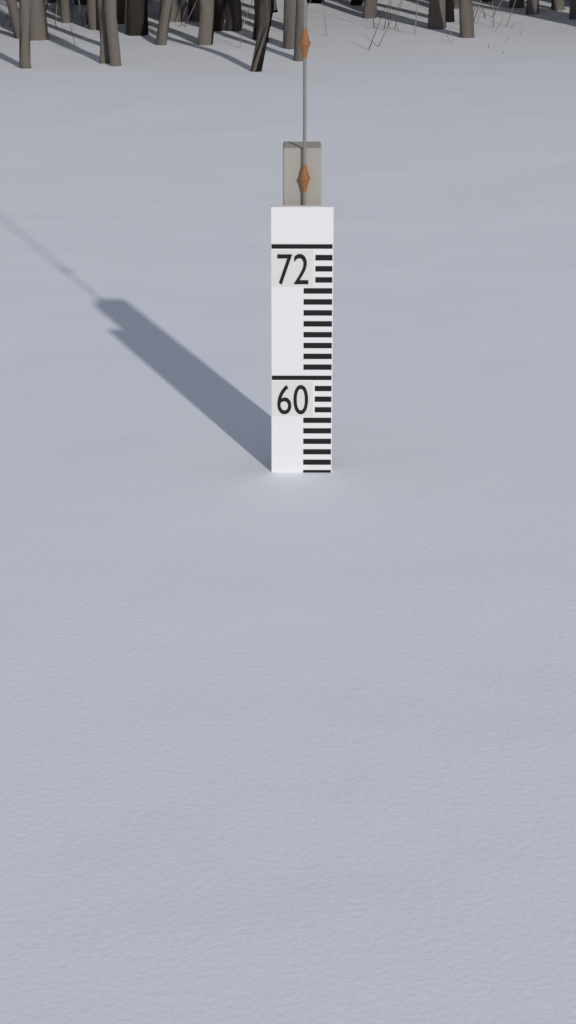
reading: 51 (no unit)
